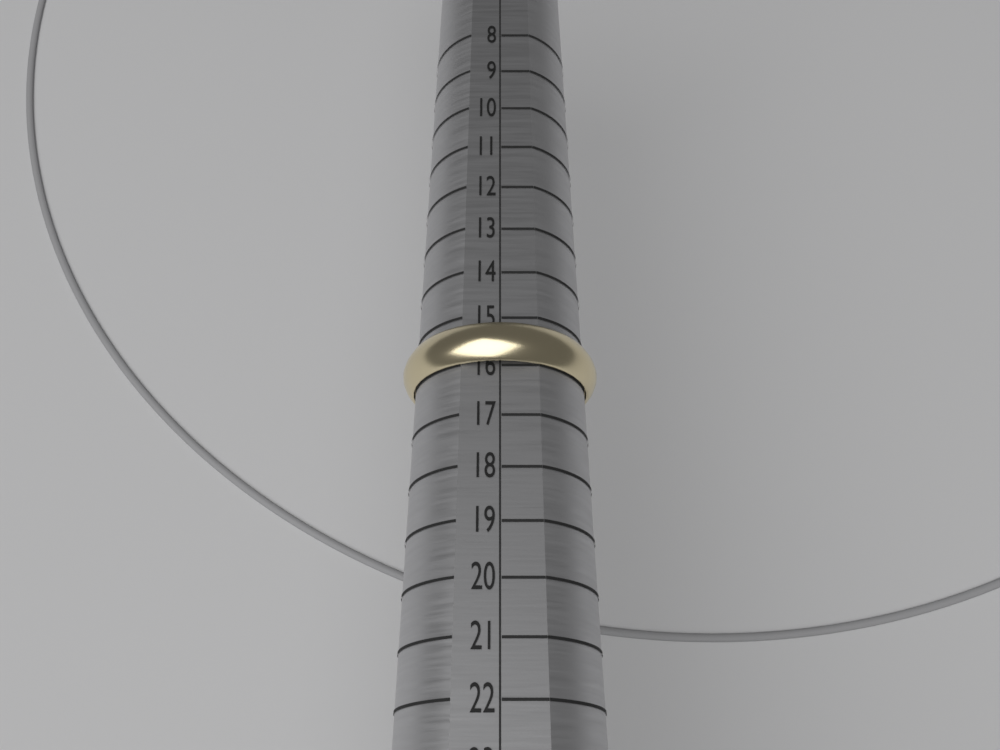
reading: 16 (no unit)
